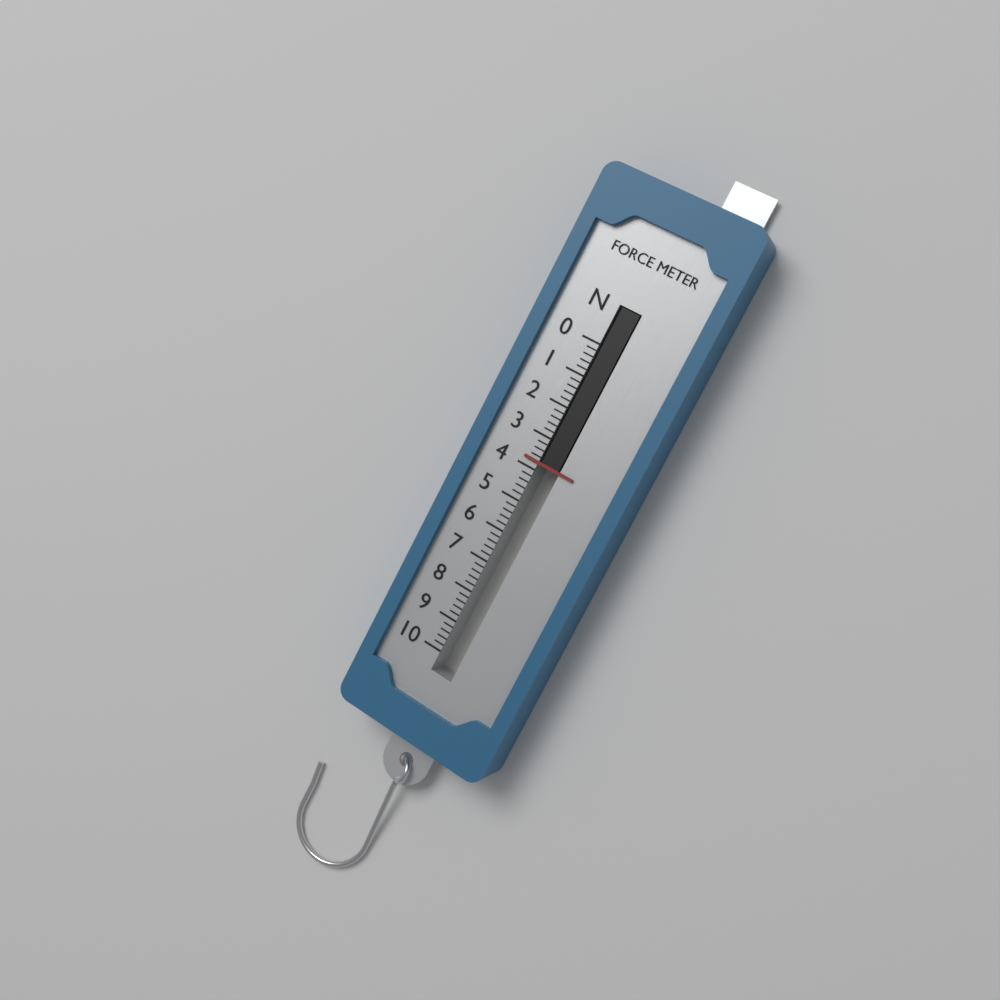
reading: 3.8 N
